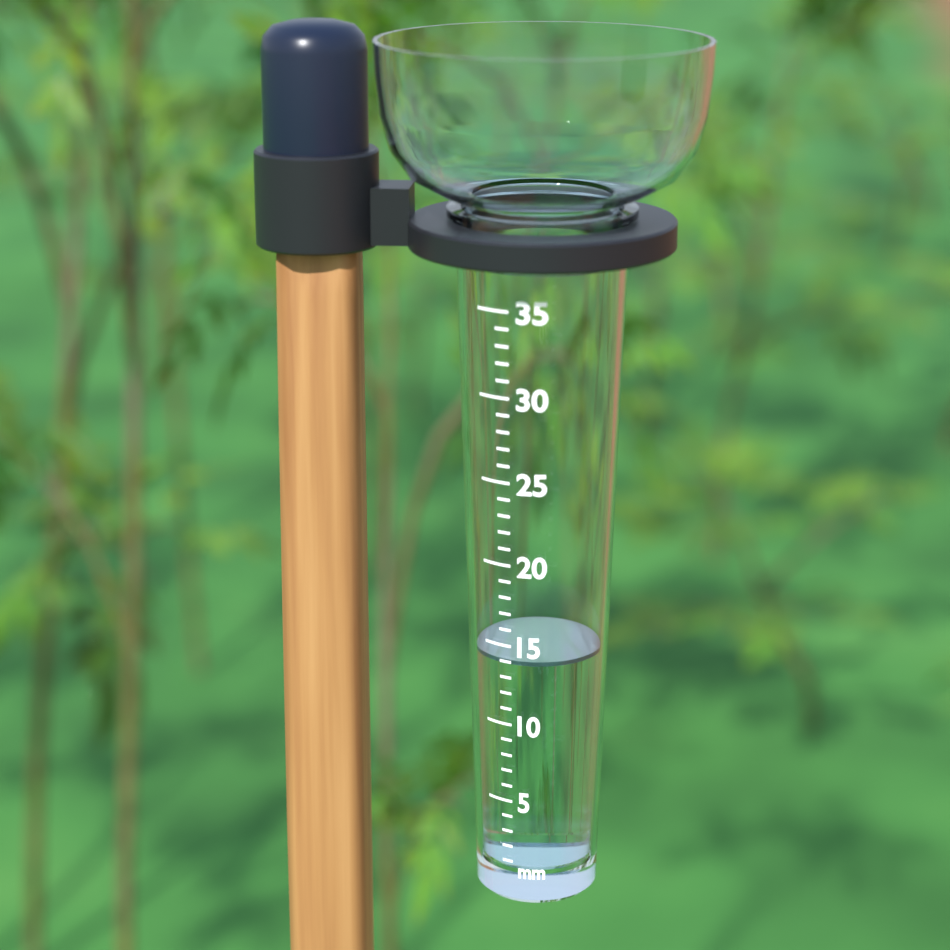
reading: 14 mm
